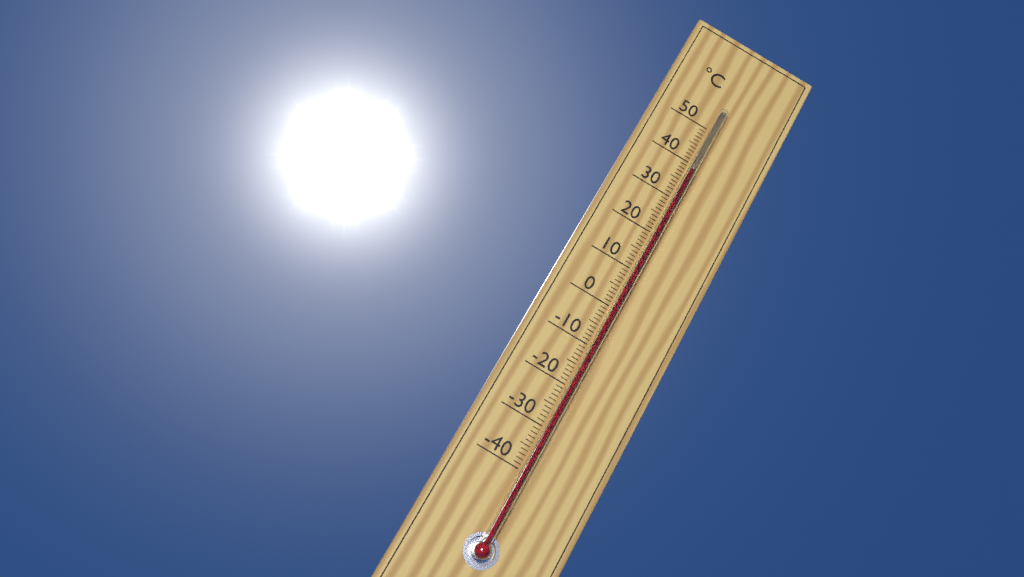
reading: 38 °C
